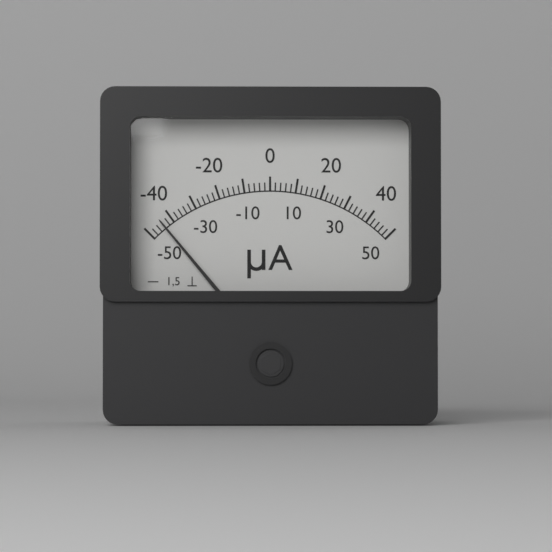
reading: -44 µA
